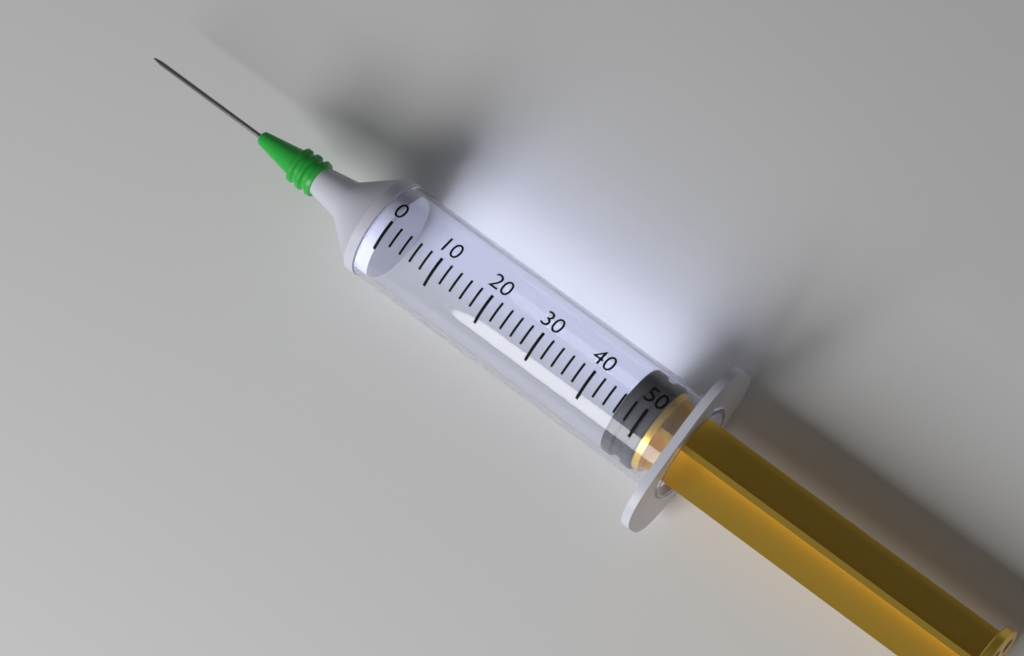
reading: 46 (no unit)
